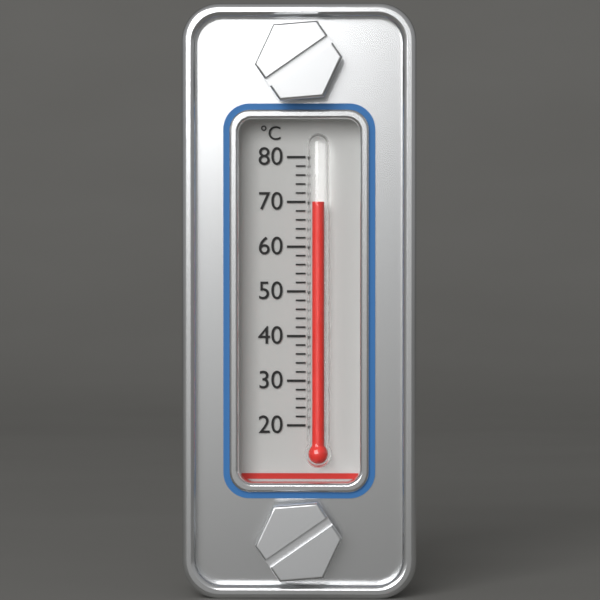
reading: 70 °C
